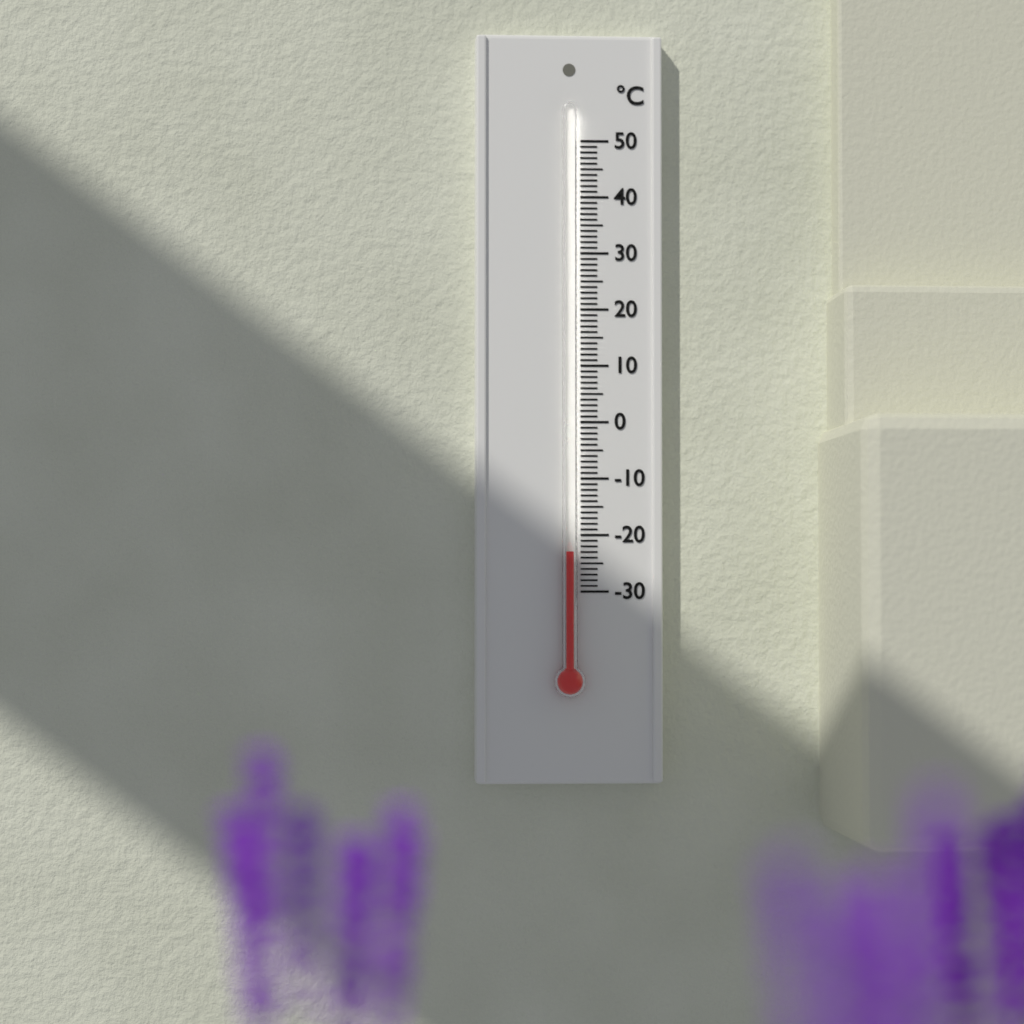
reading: -23 °C
